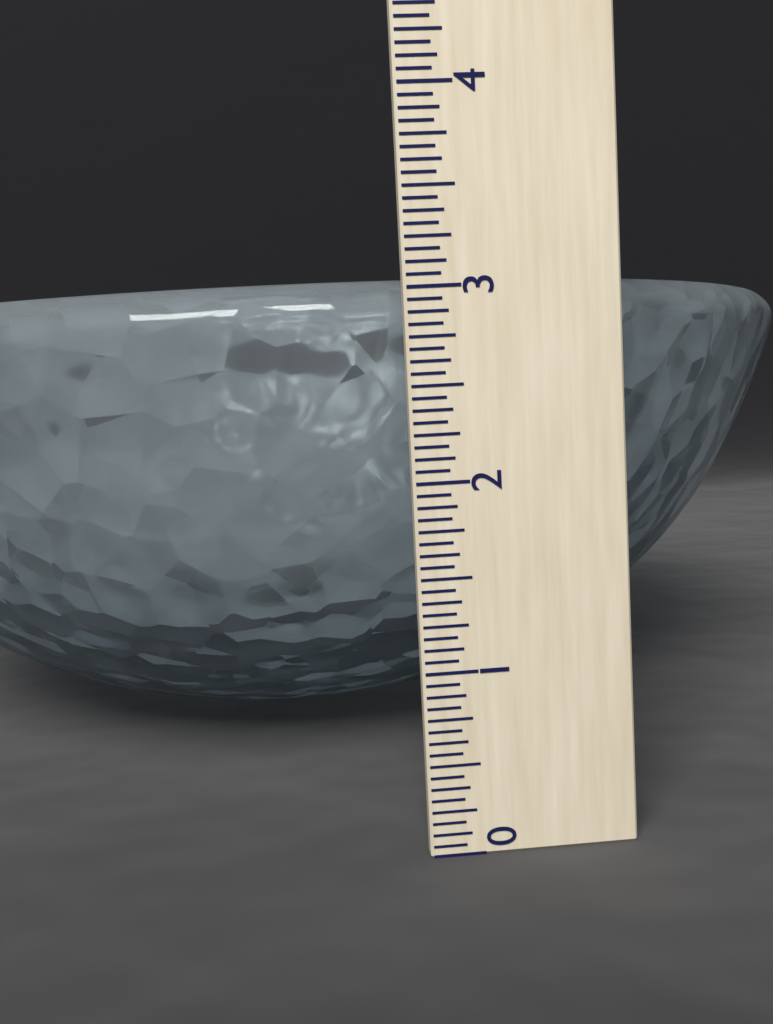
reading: 3.0625 (no unit)
